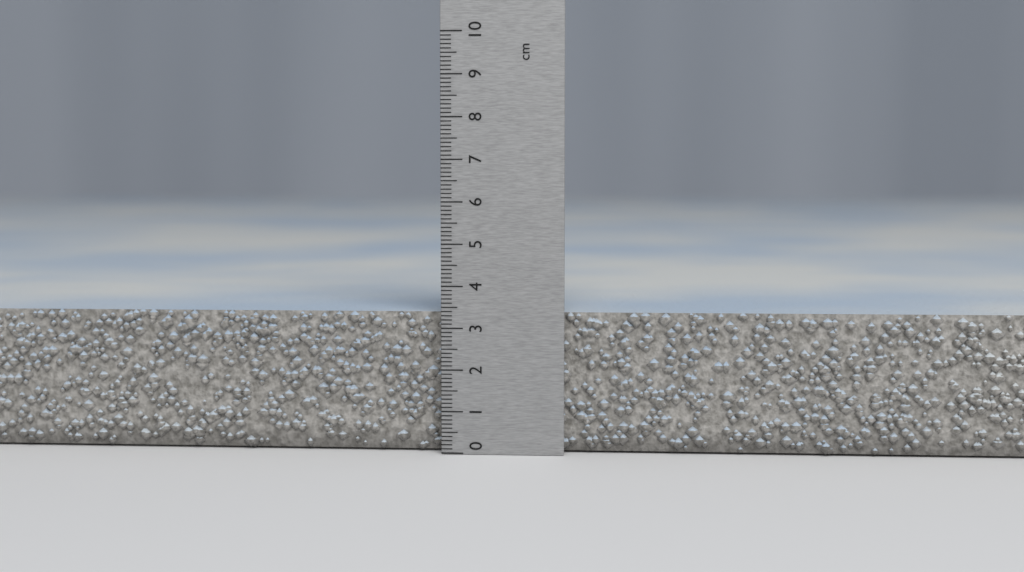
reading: 3.4 cm
